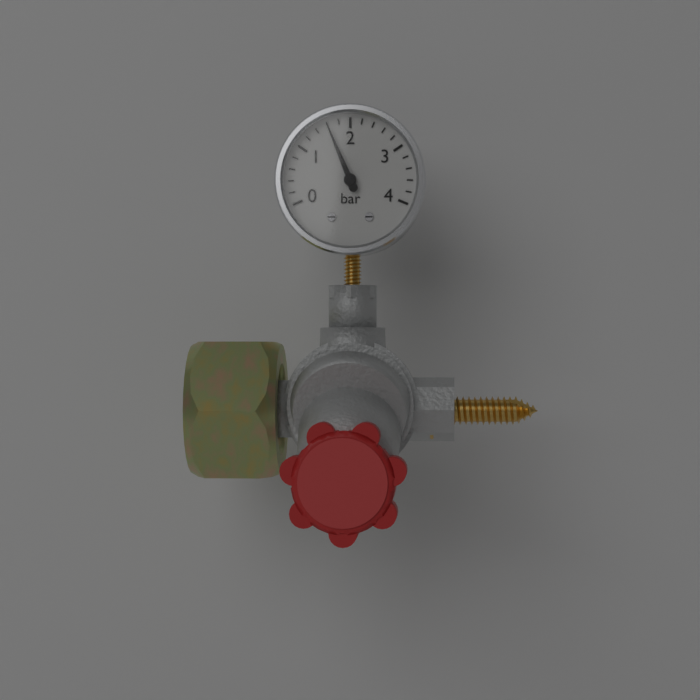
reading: 1.6 bar
